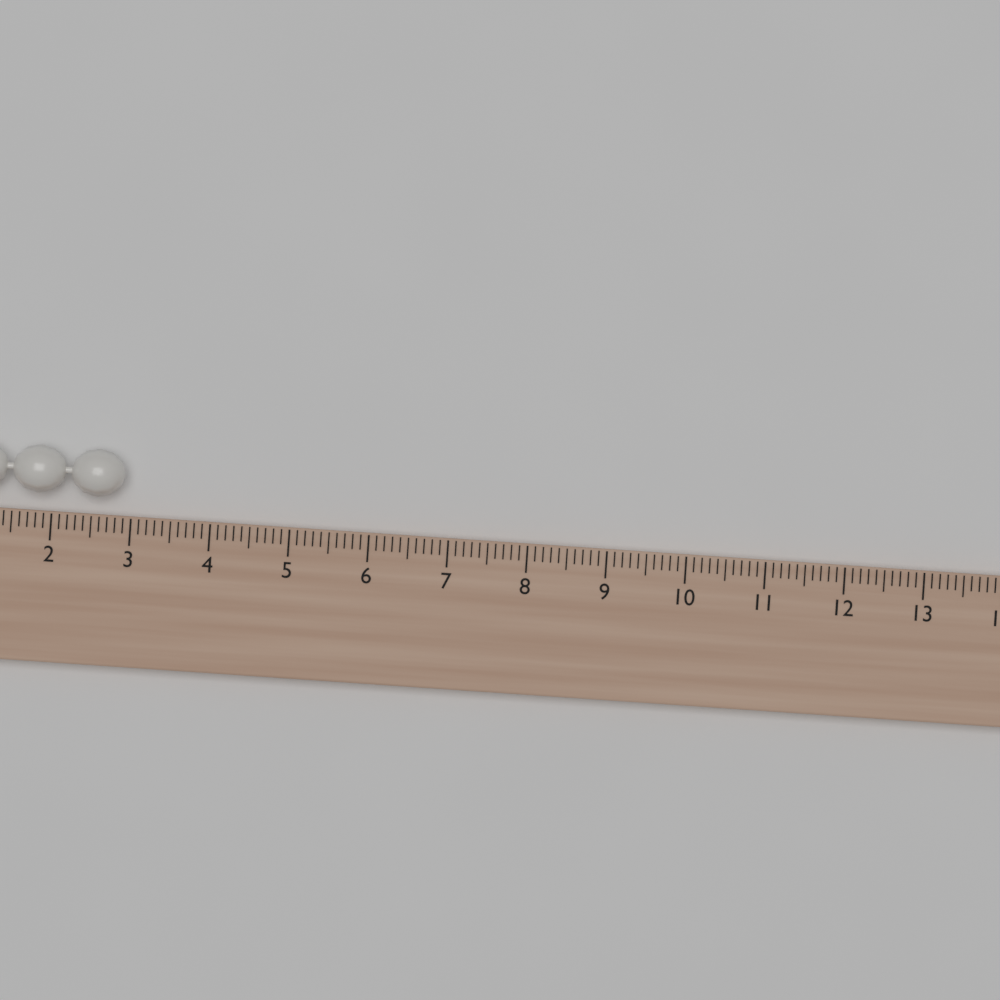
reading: 2.9 (no unit)
